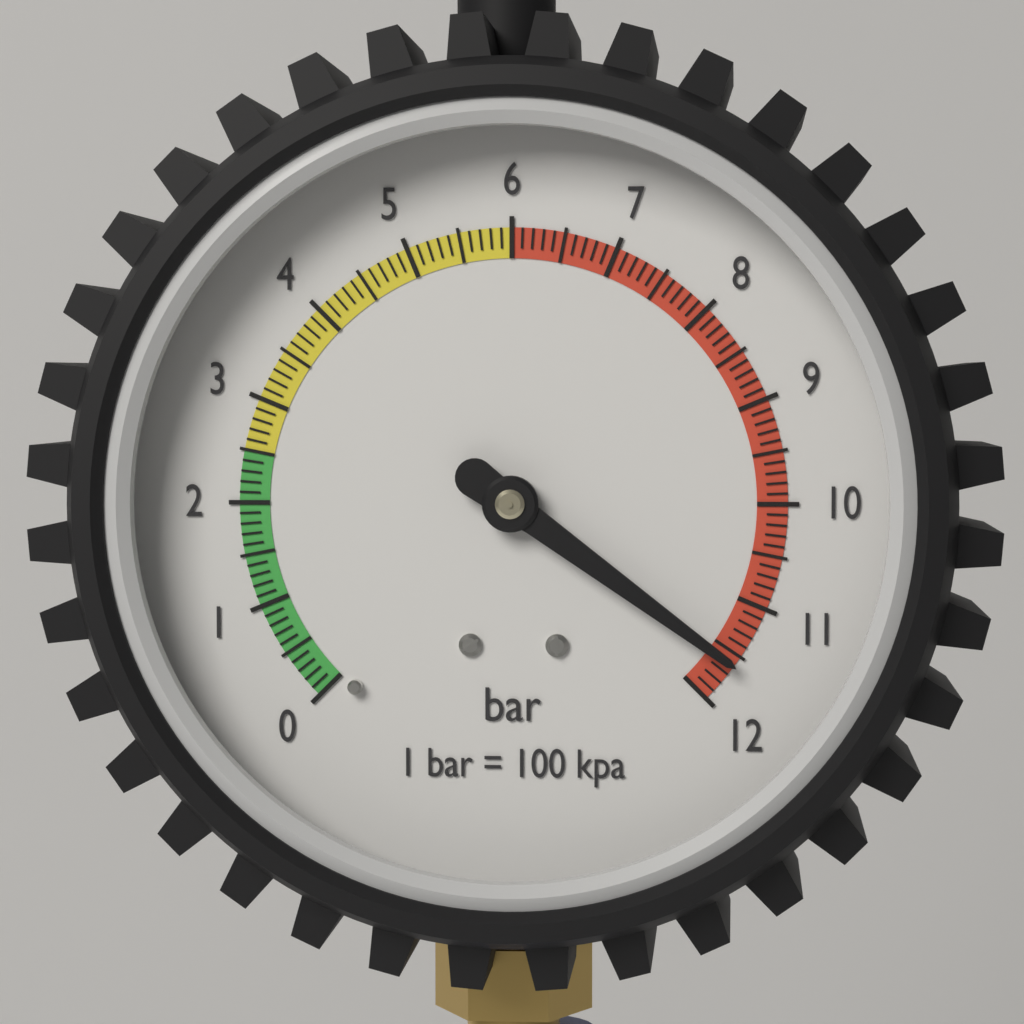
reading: 11.6 bar
